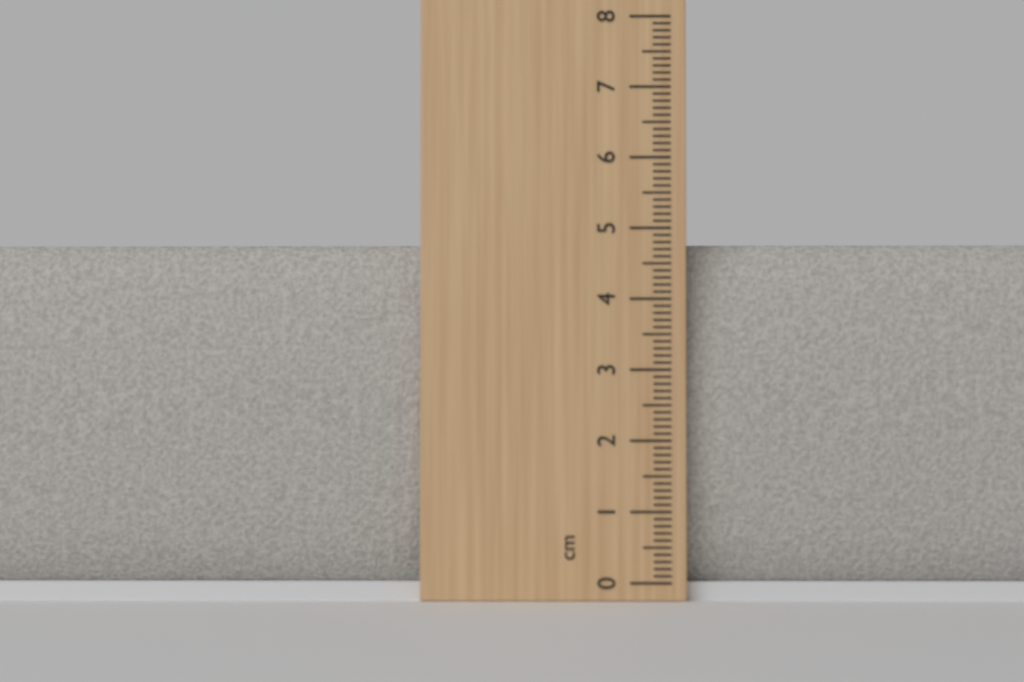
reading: 4.8 cm
